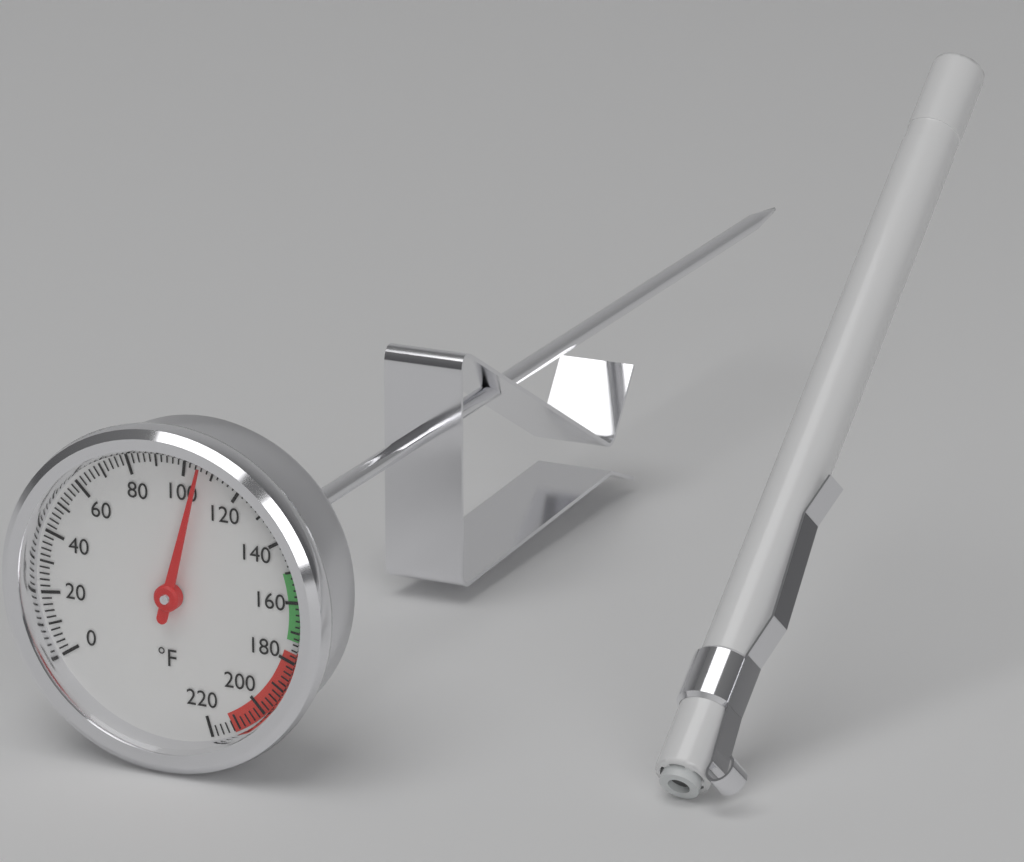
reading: 106 °F
